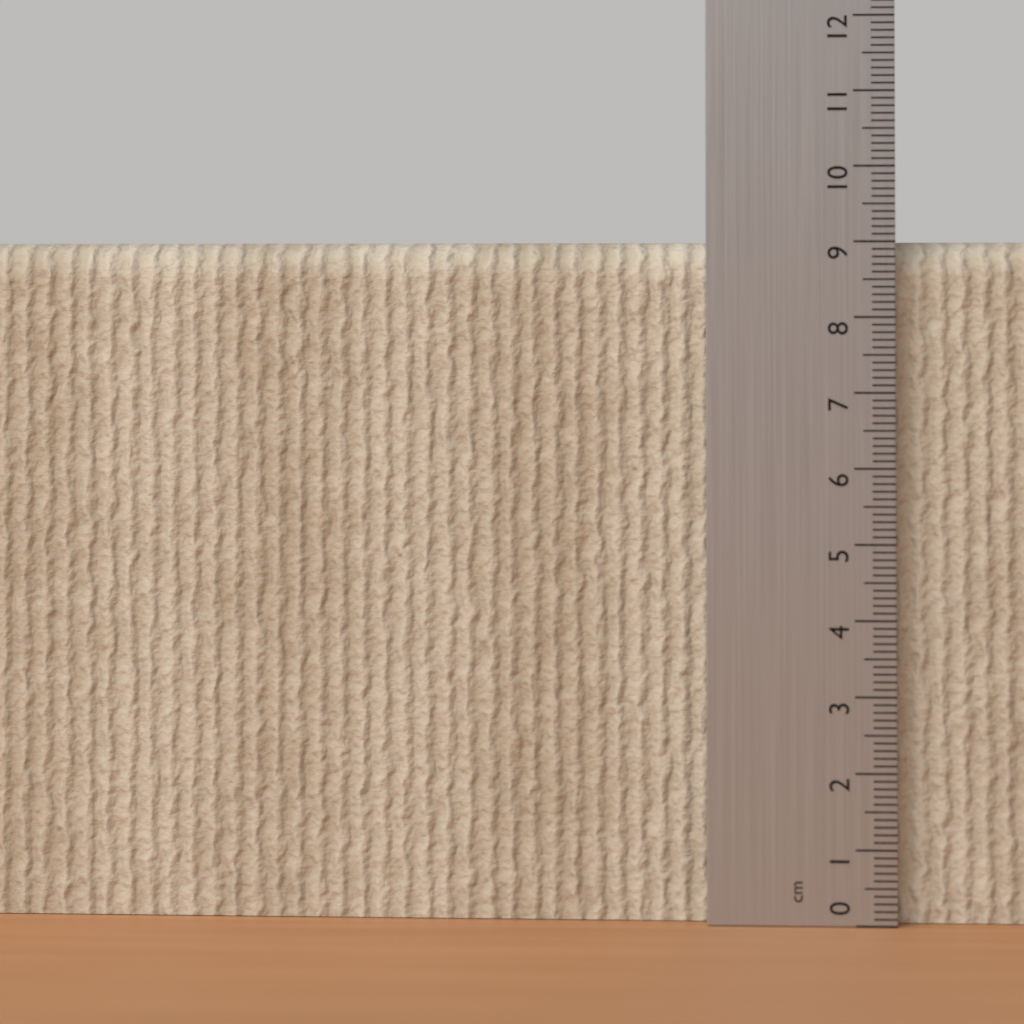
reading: 9.0 cm
